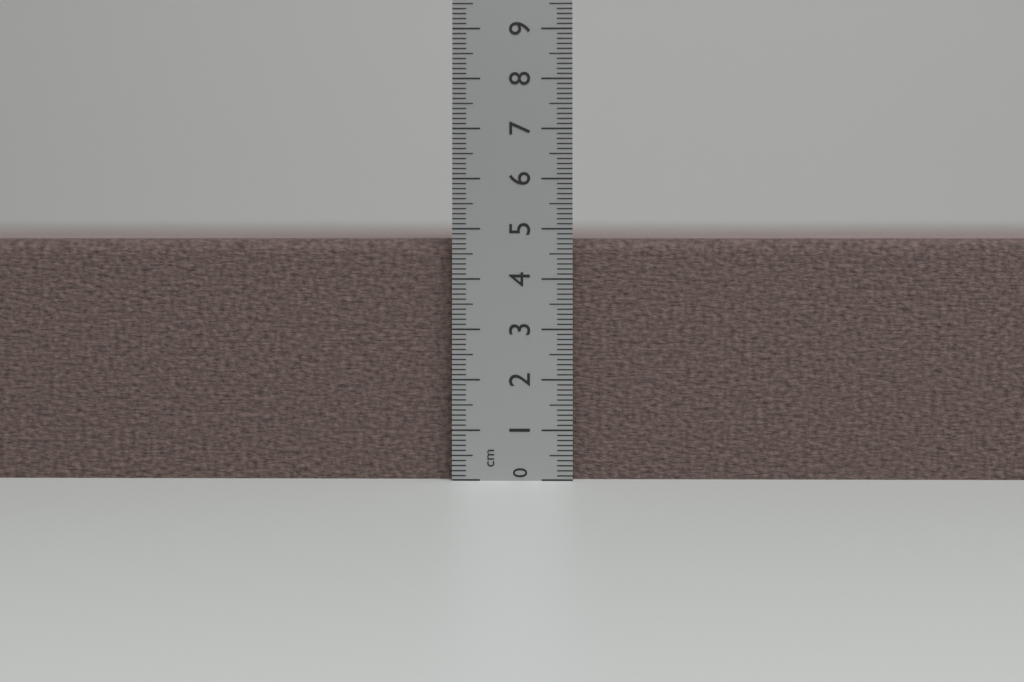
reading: 4.8 cm
